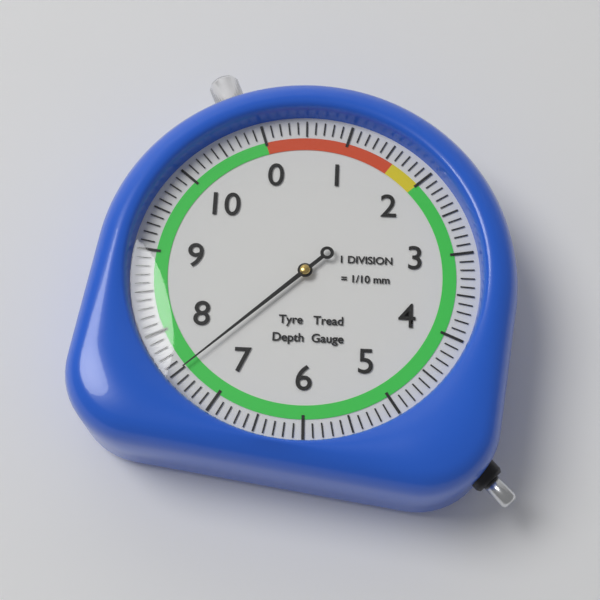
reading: 7.5 mm
